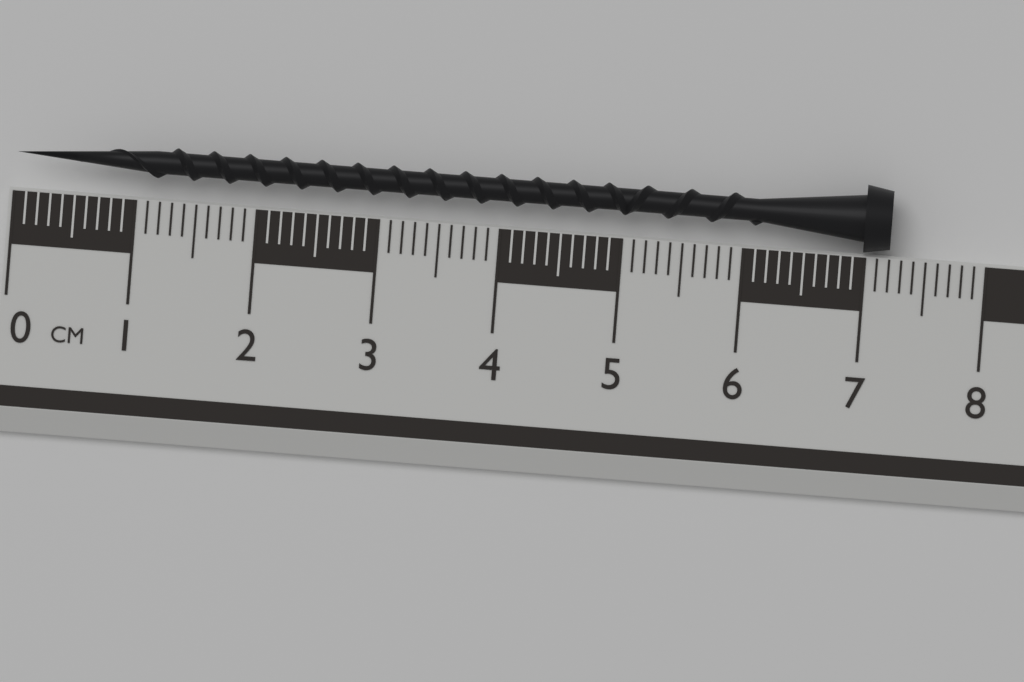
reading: 7.2 cm
